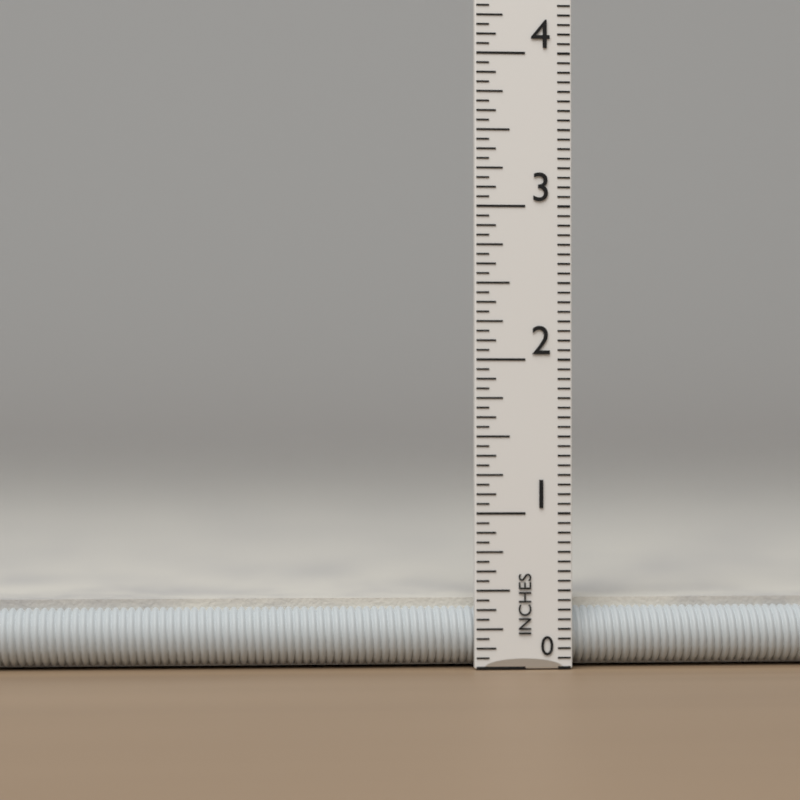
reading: 0.4375 in
